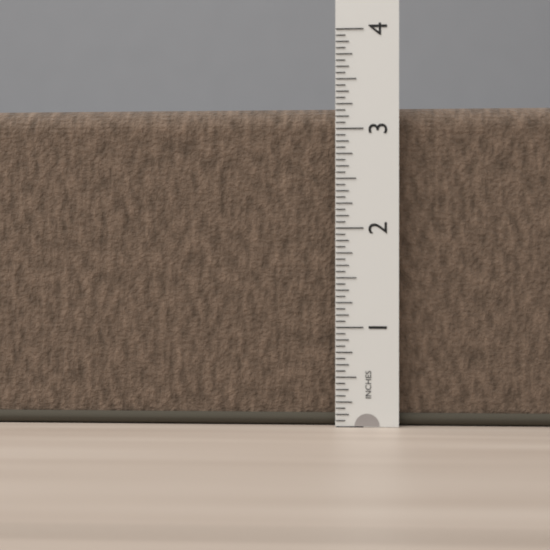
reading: 3.2500 in
